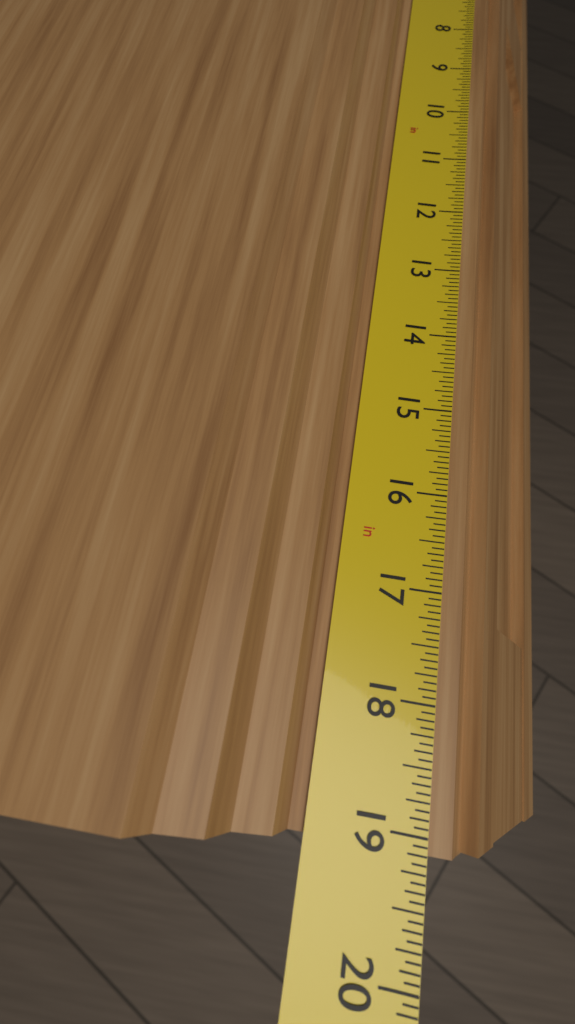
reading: 19.1250 in
